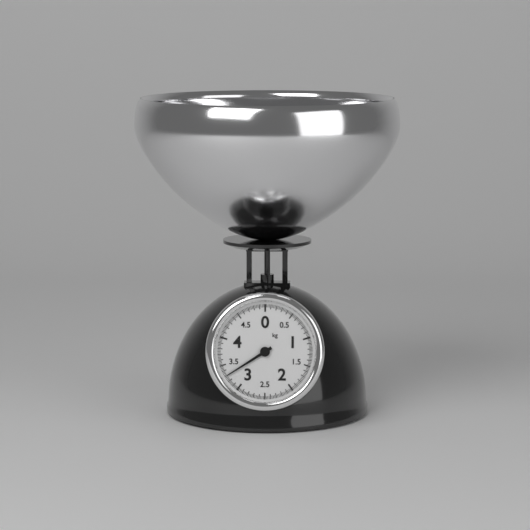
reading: 3.300 kg
